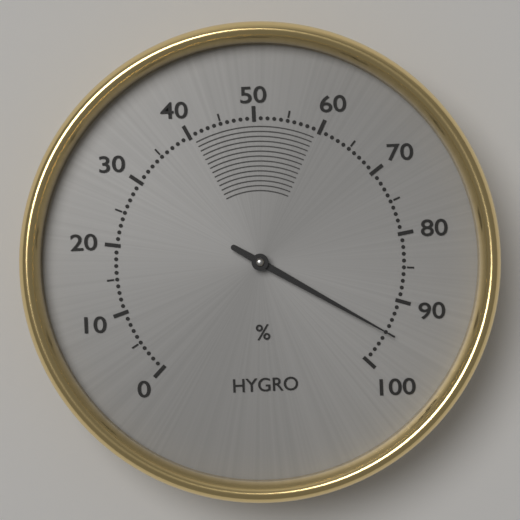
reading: 95 %
